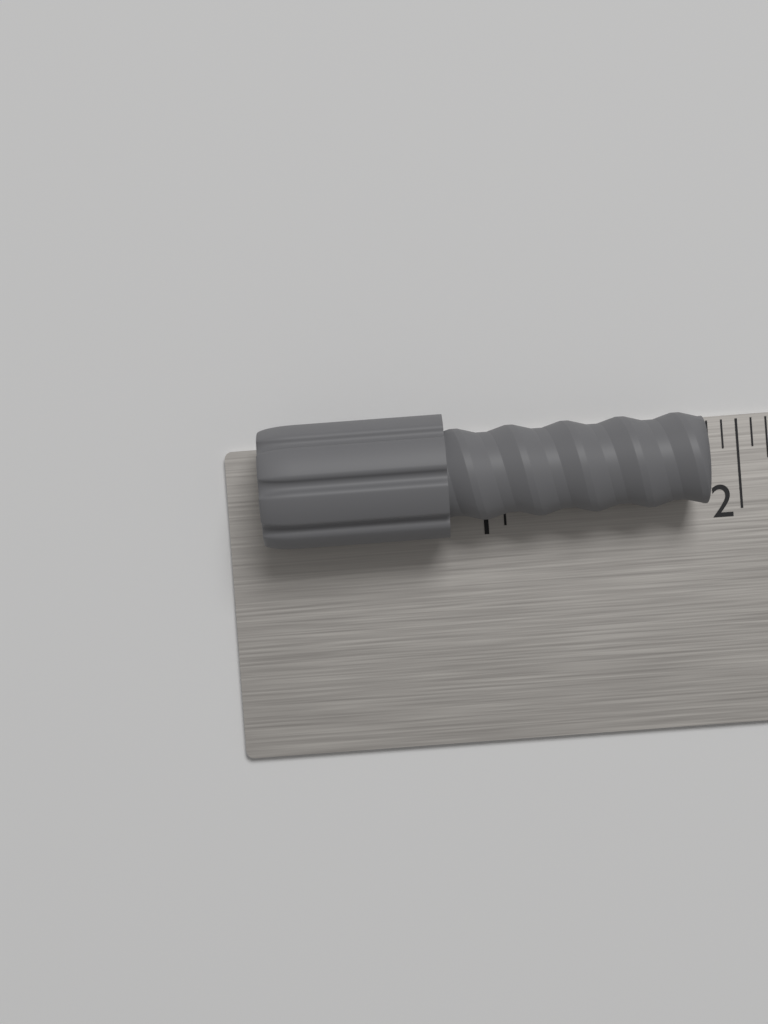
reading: 1.8125 in
